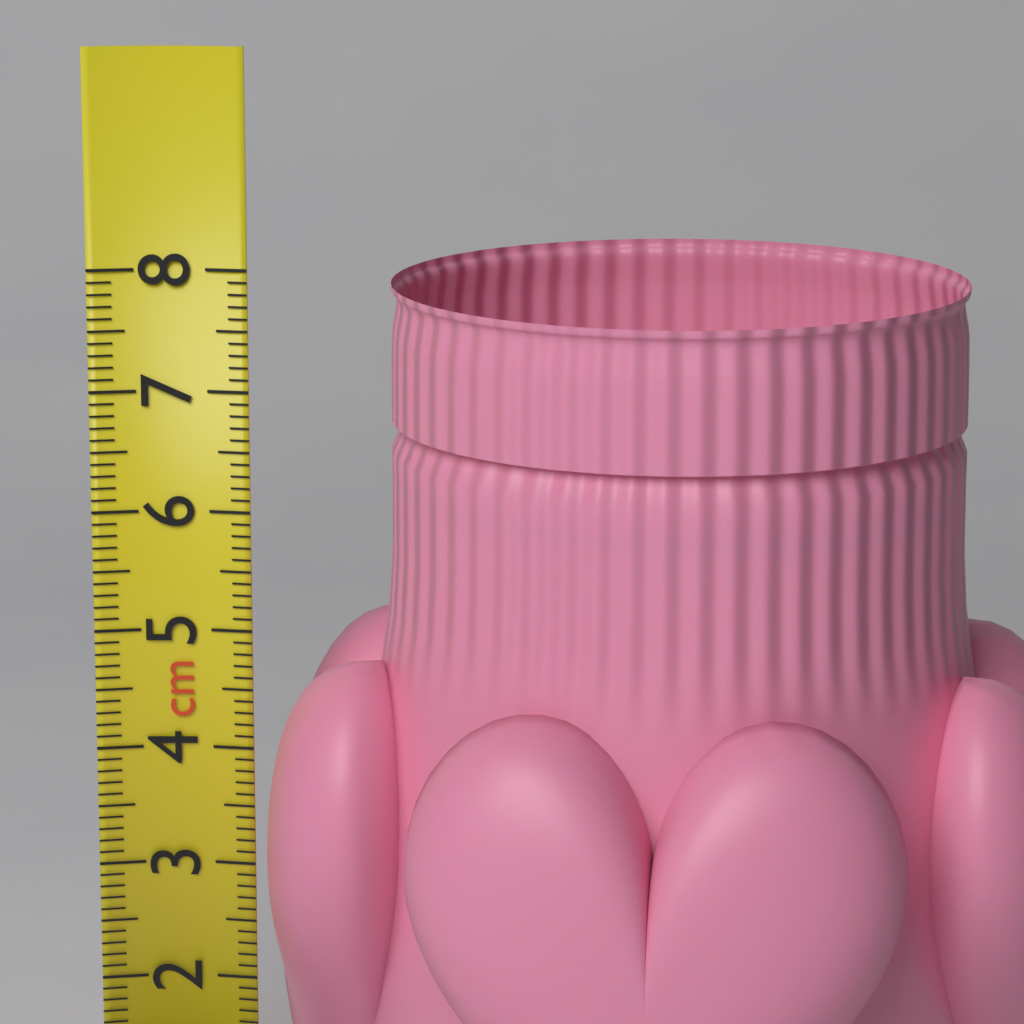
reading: 7.9 cm
